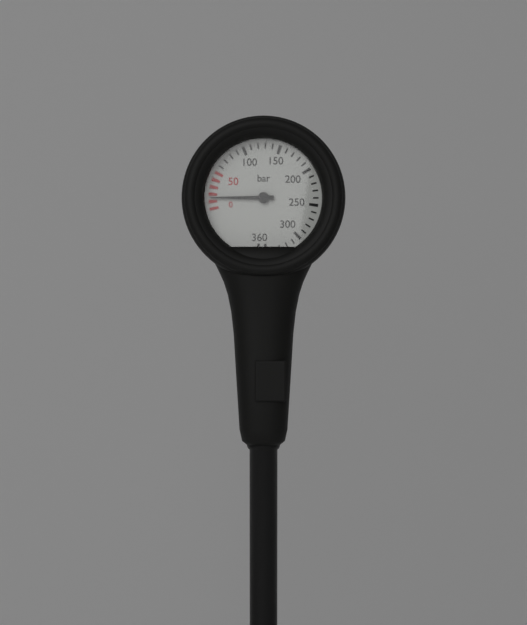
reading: 15 bar
